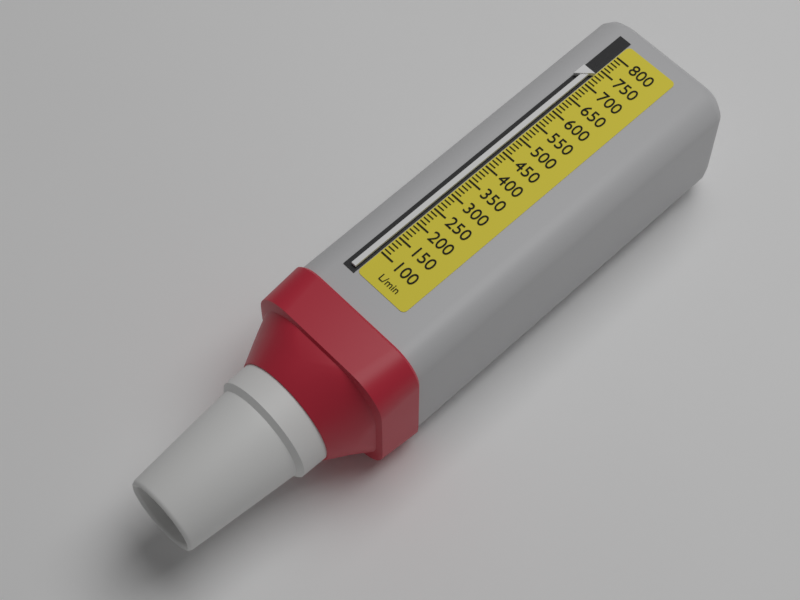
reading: 730 L/min
